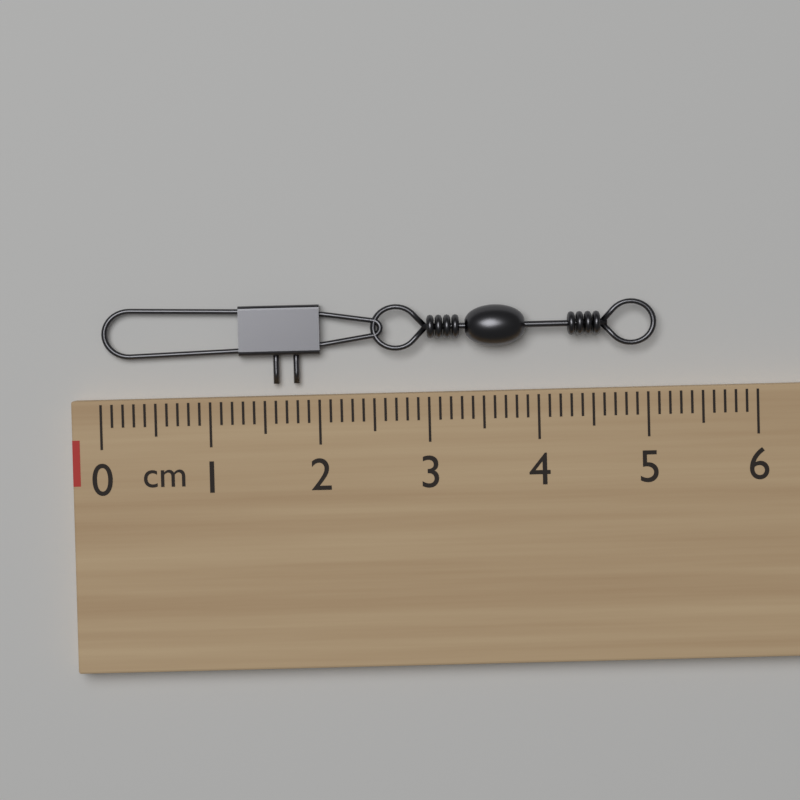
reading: 5.1 cm
